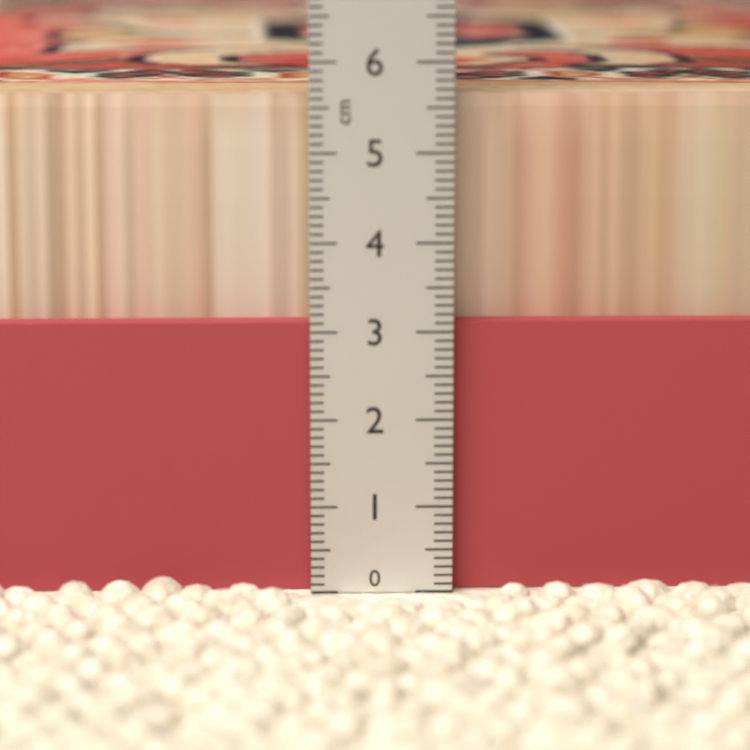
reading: 5.6 cm
